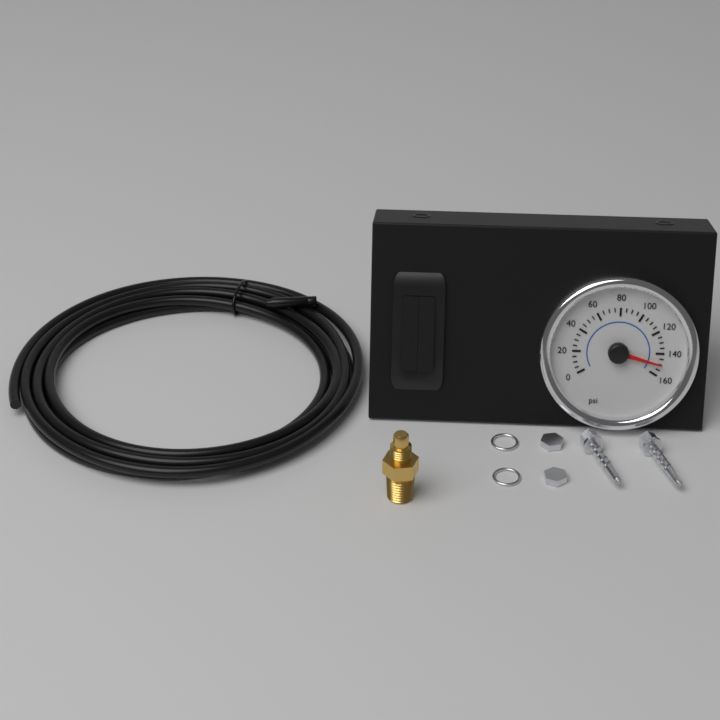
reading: 150 psi
